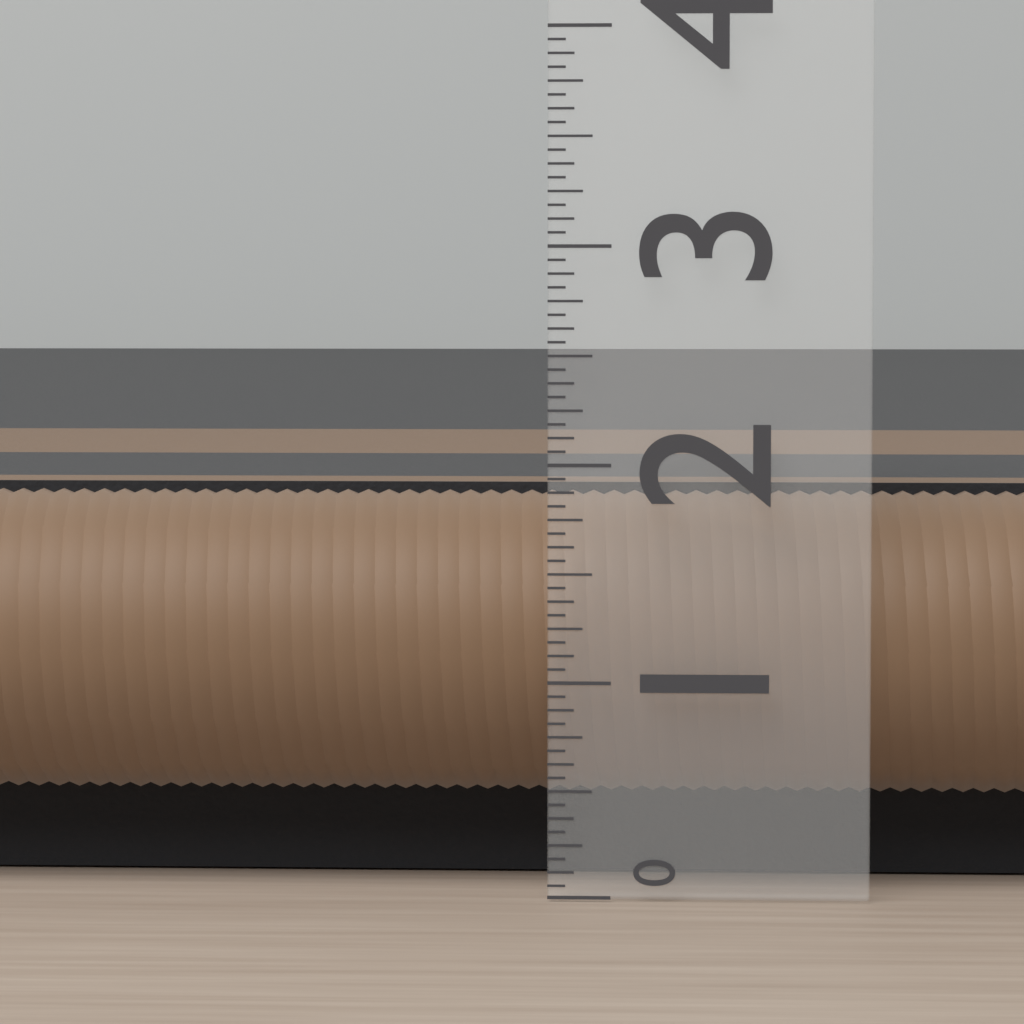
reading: 1.8750 (no unit)
